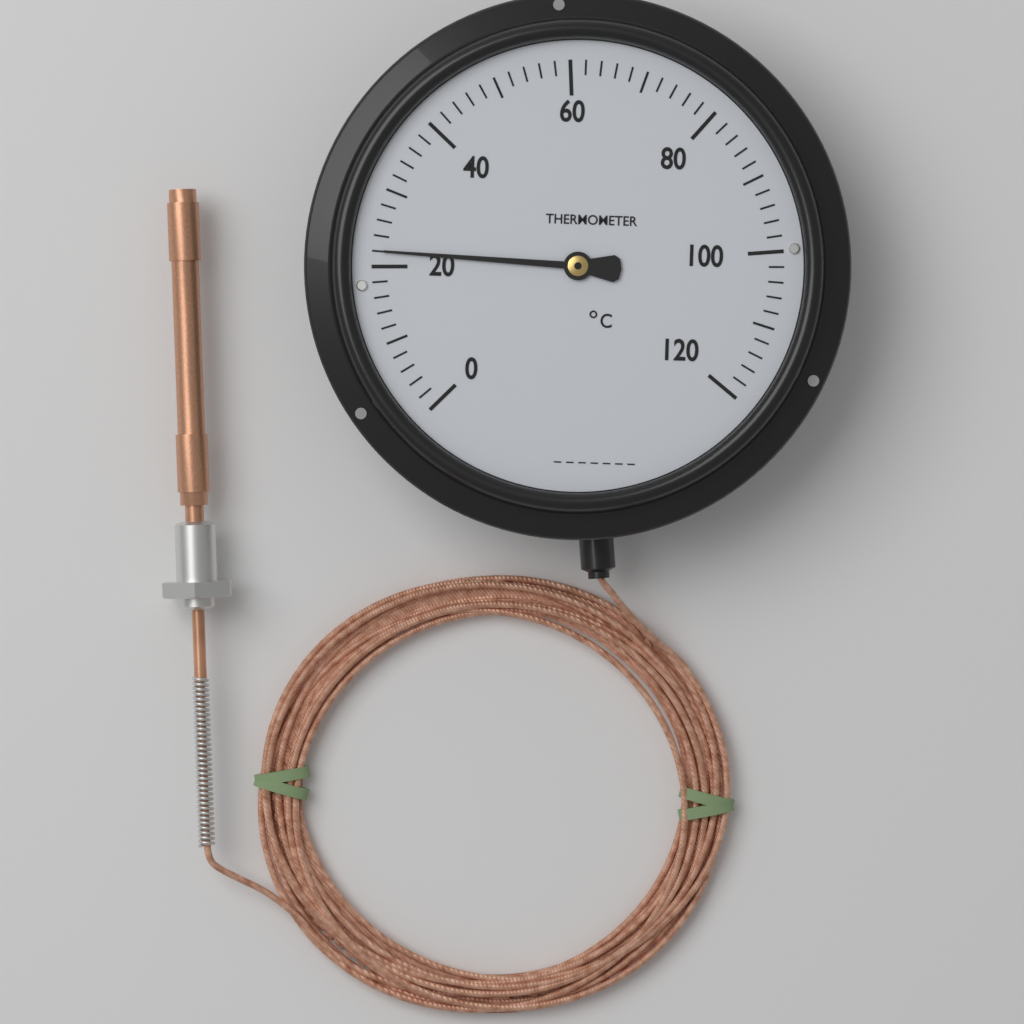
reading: 22 °C
